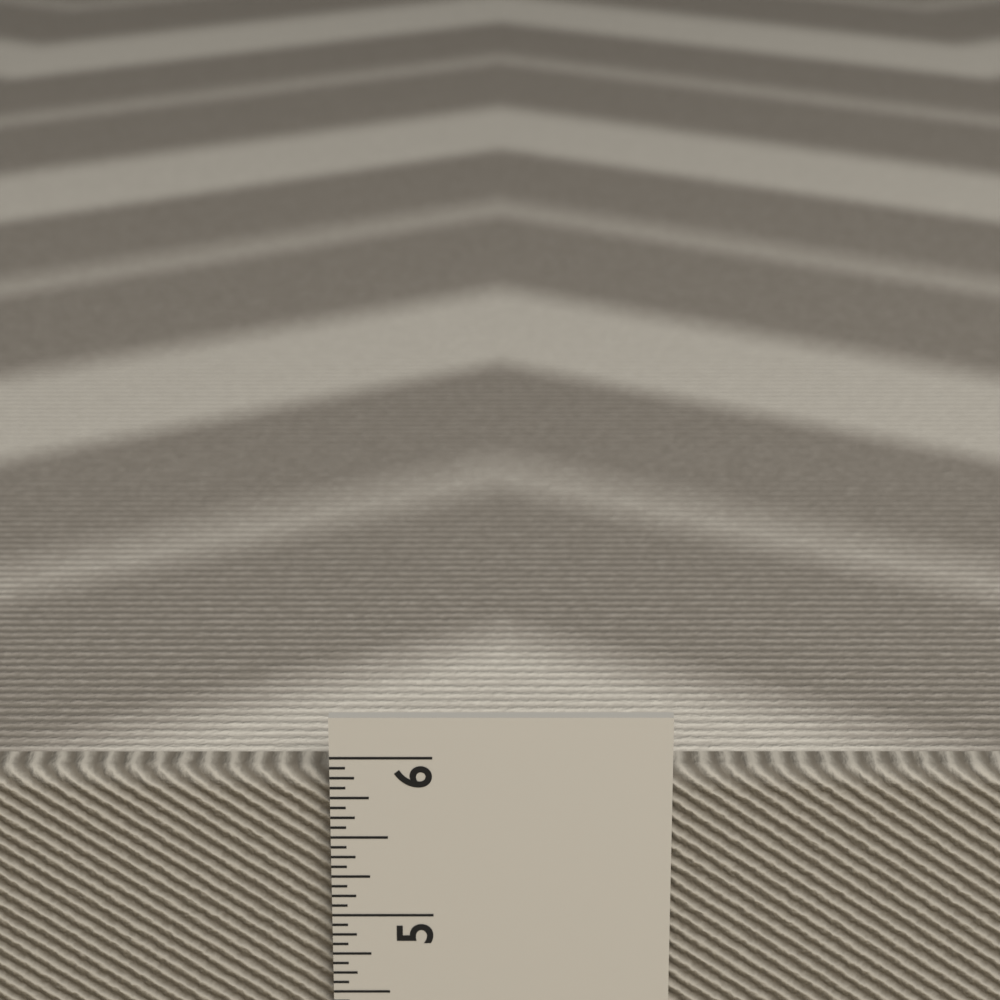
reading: 5.8750 in
